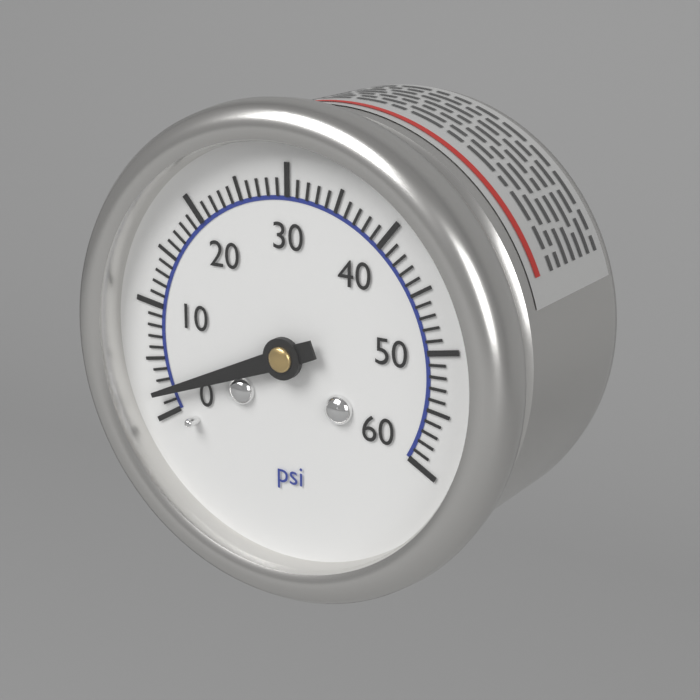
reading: 2 psi
